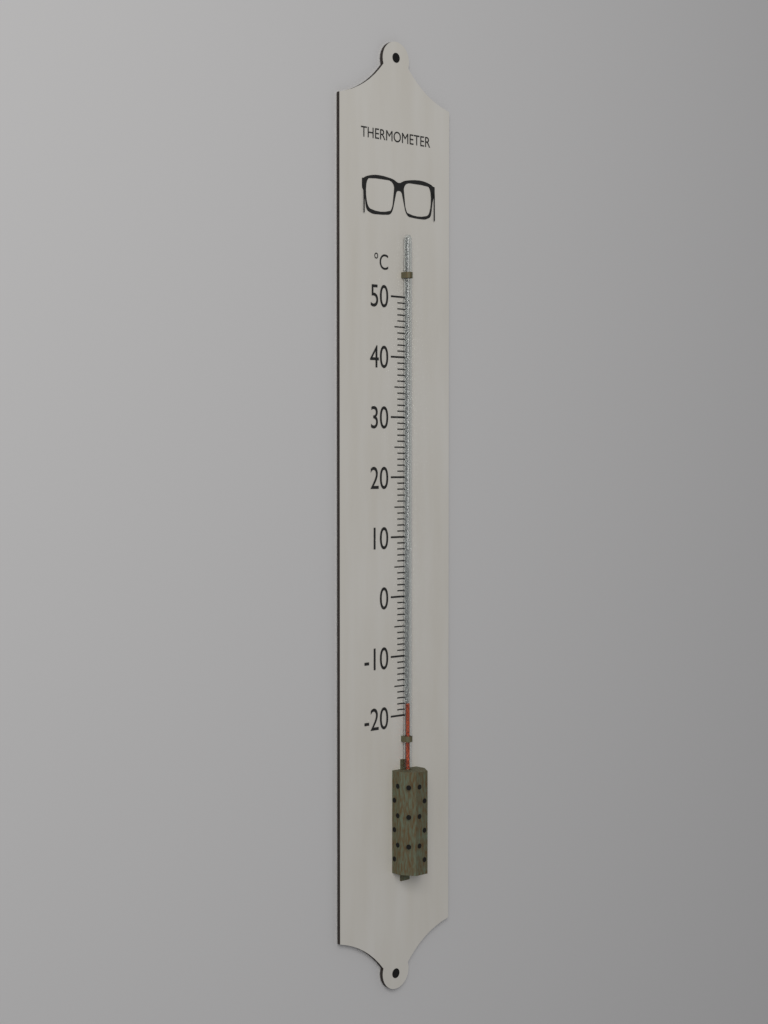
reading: -18 °C
